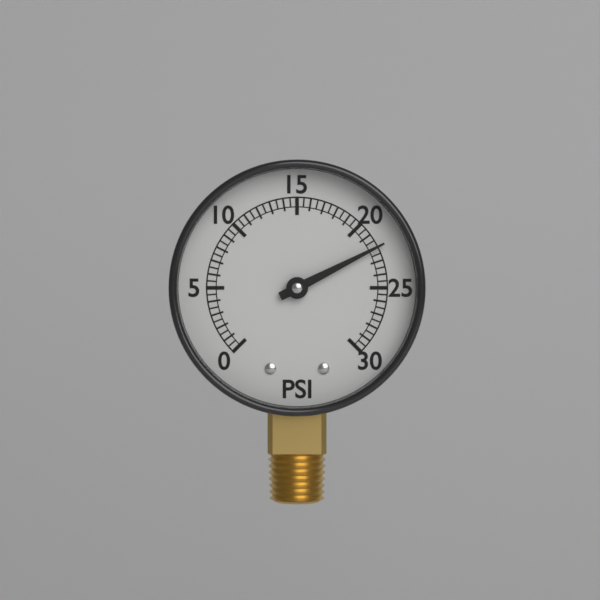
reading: 22.0 psi
